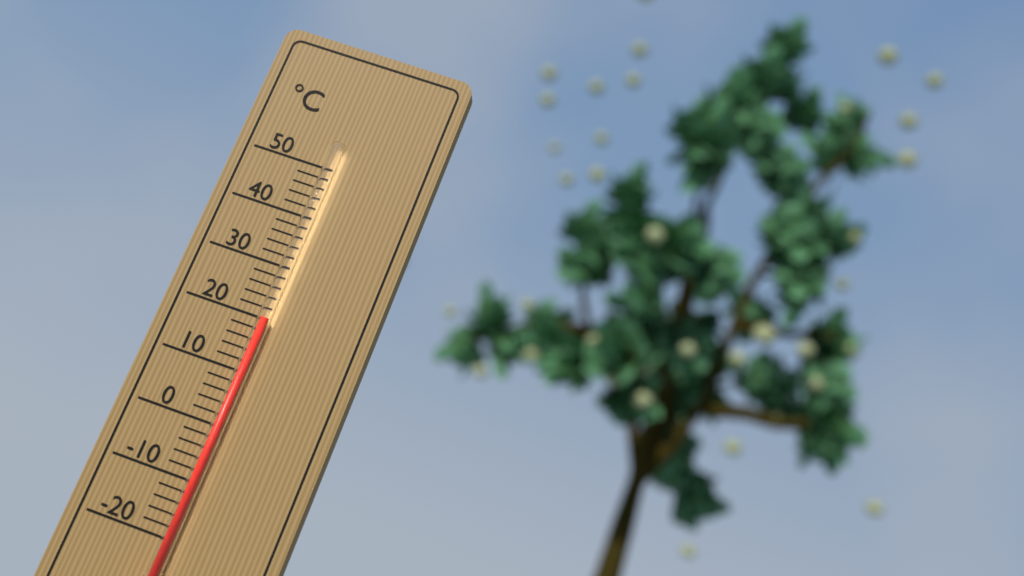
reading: 20 °C
